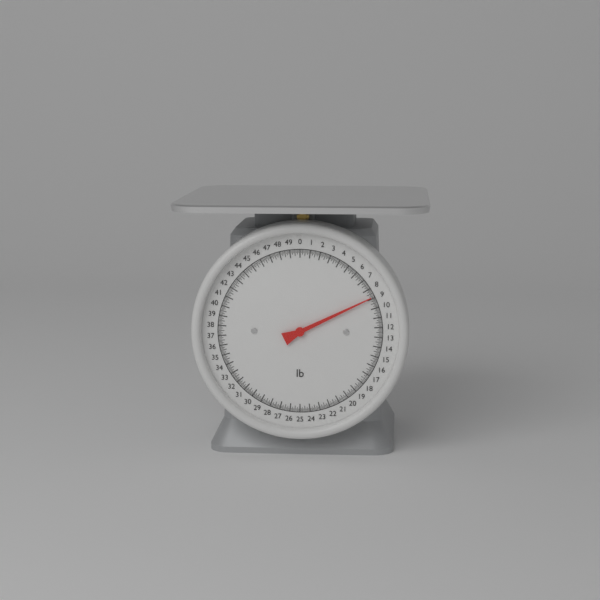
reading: 8.875 lb
